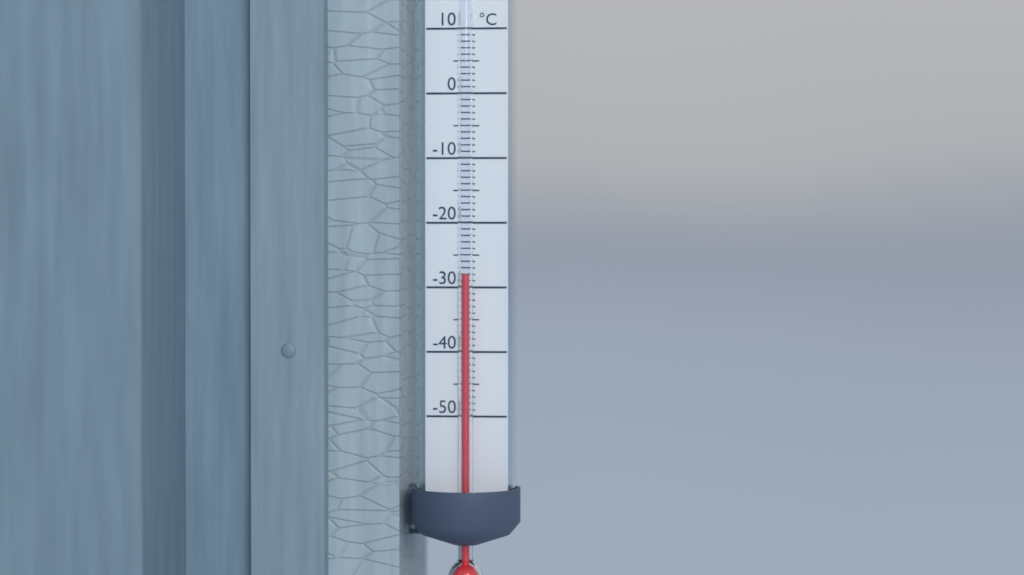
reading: -28 °C
